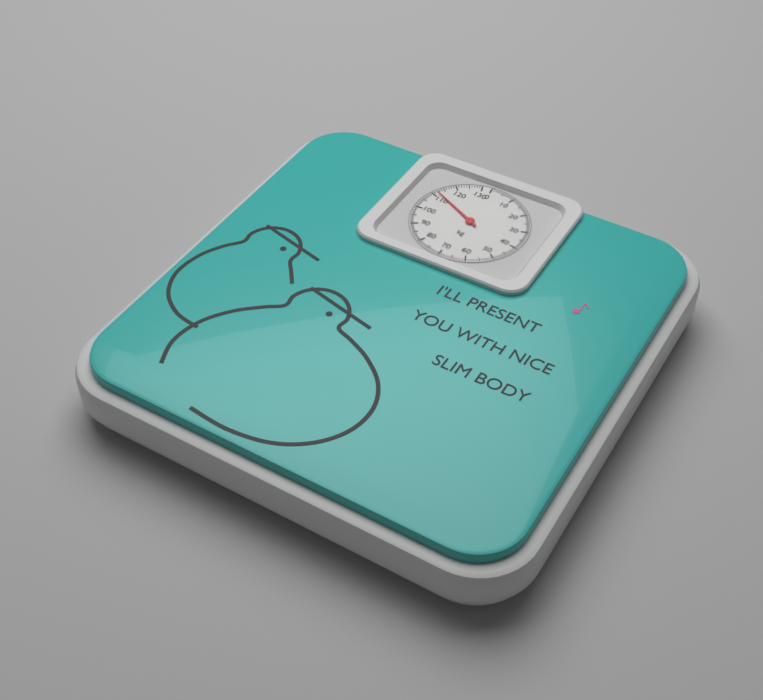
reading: 112 kg
